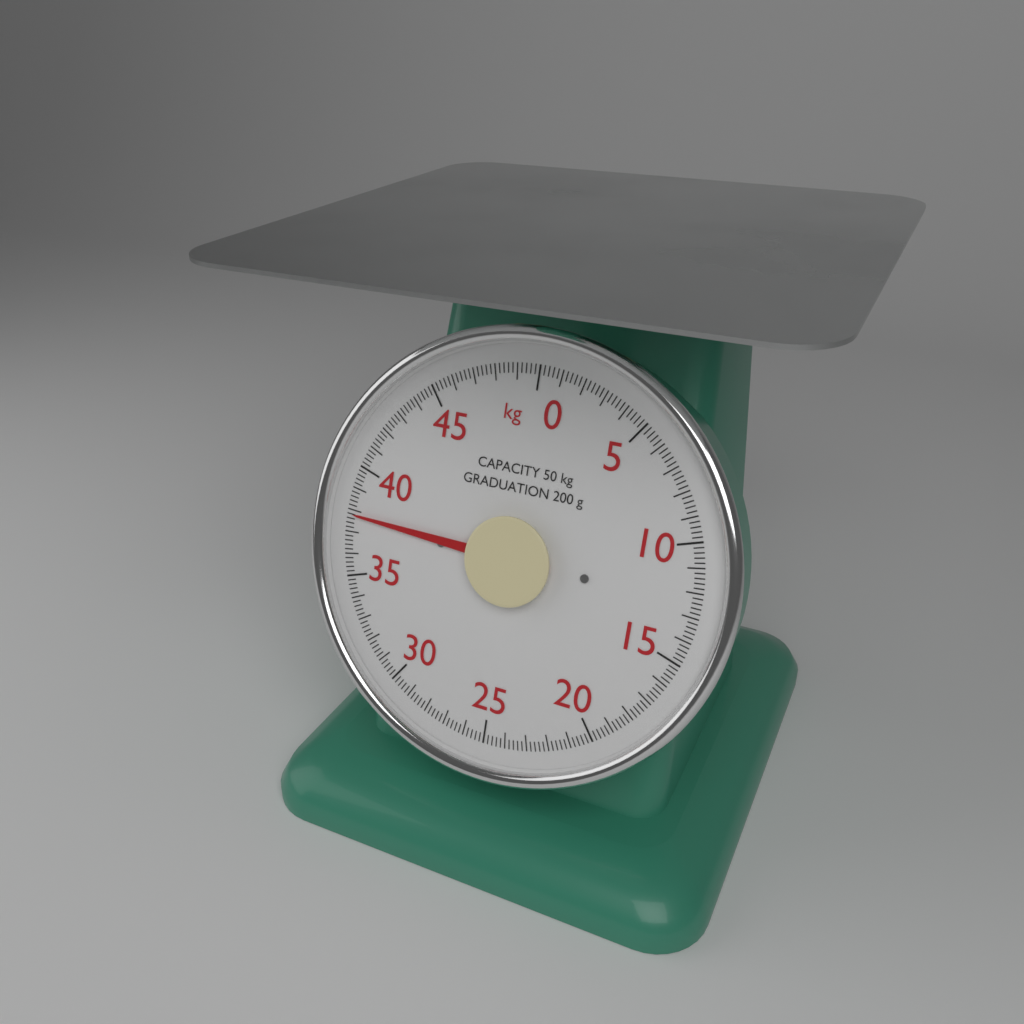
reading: 37.8 kg
